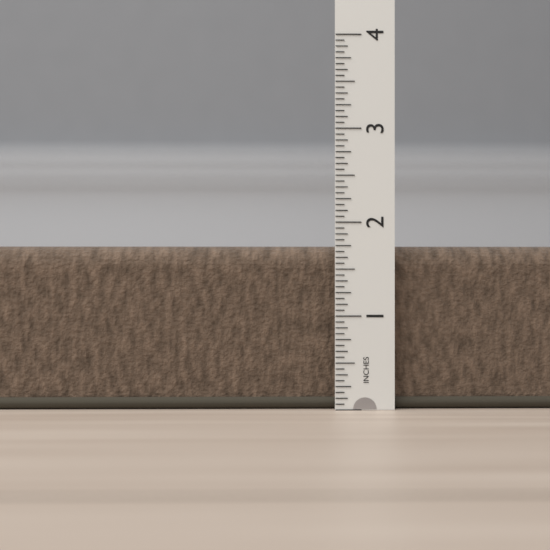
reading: 1.7500 in
